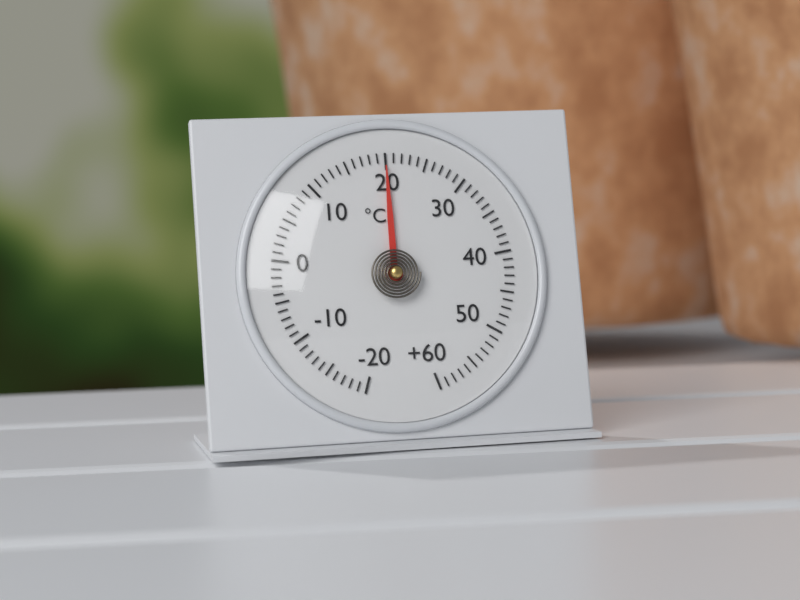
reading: 20 °C
